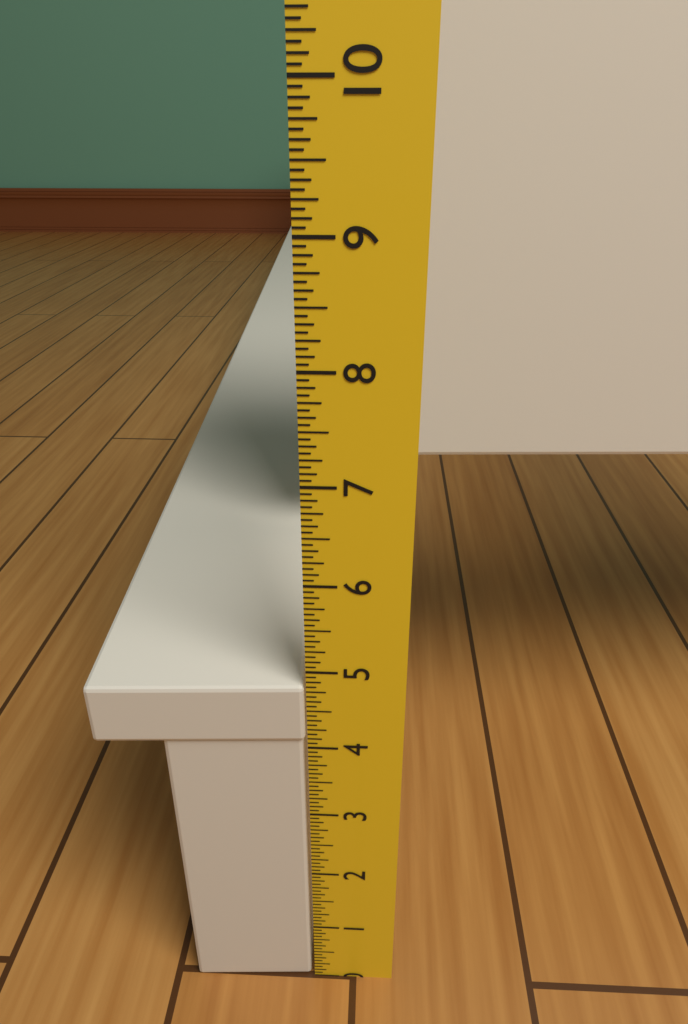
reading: 4.8125 in
